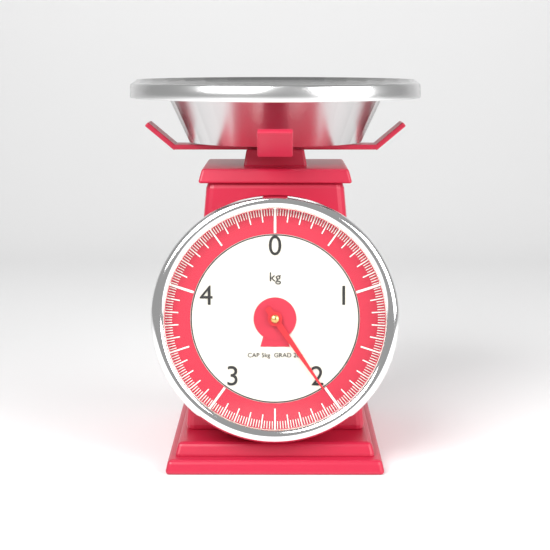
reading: 2.02 kg
